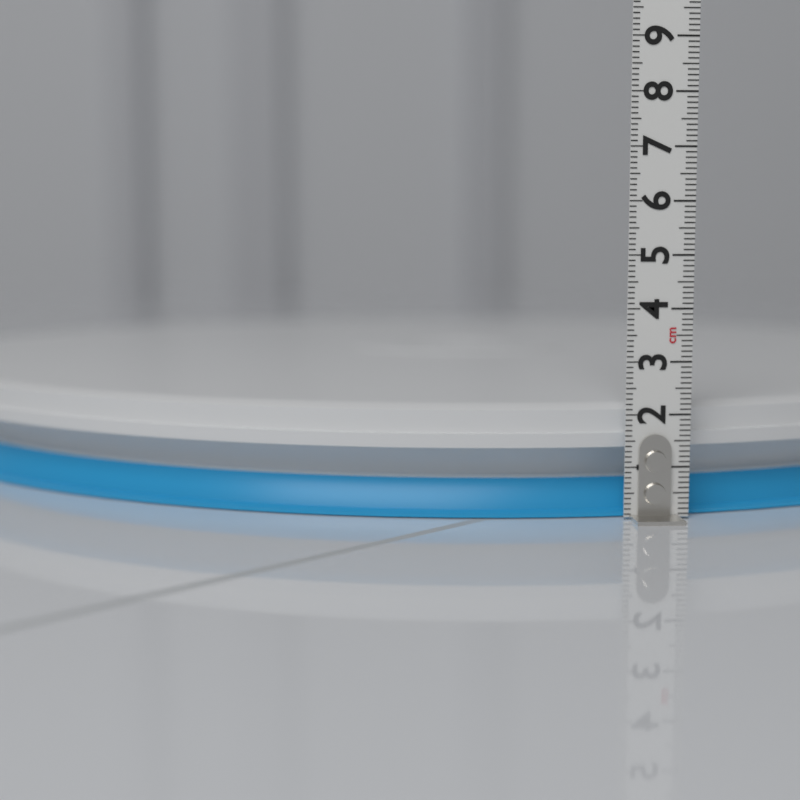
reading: 2.2 cm
